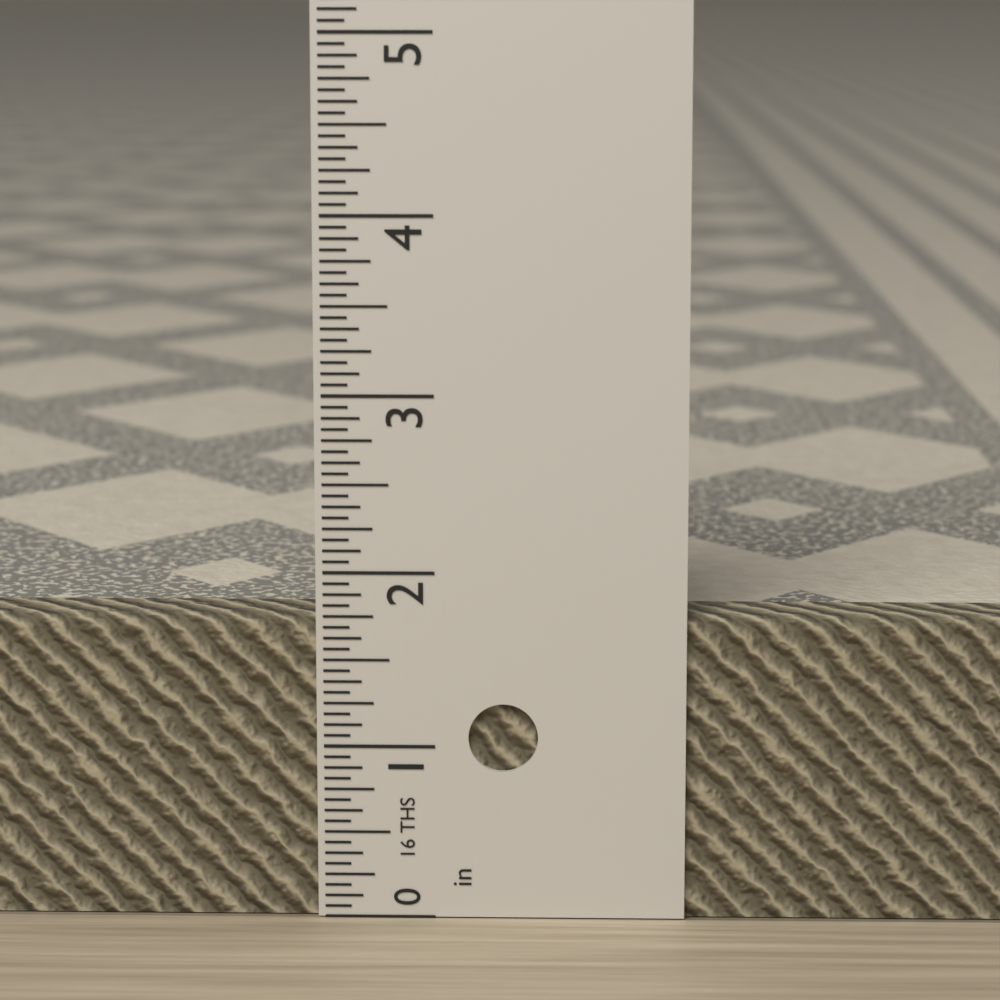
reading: 1.7500 in
